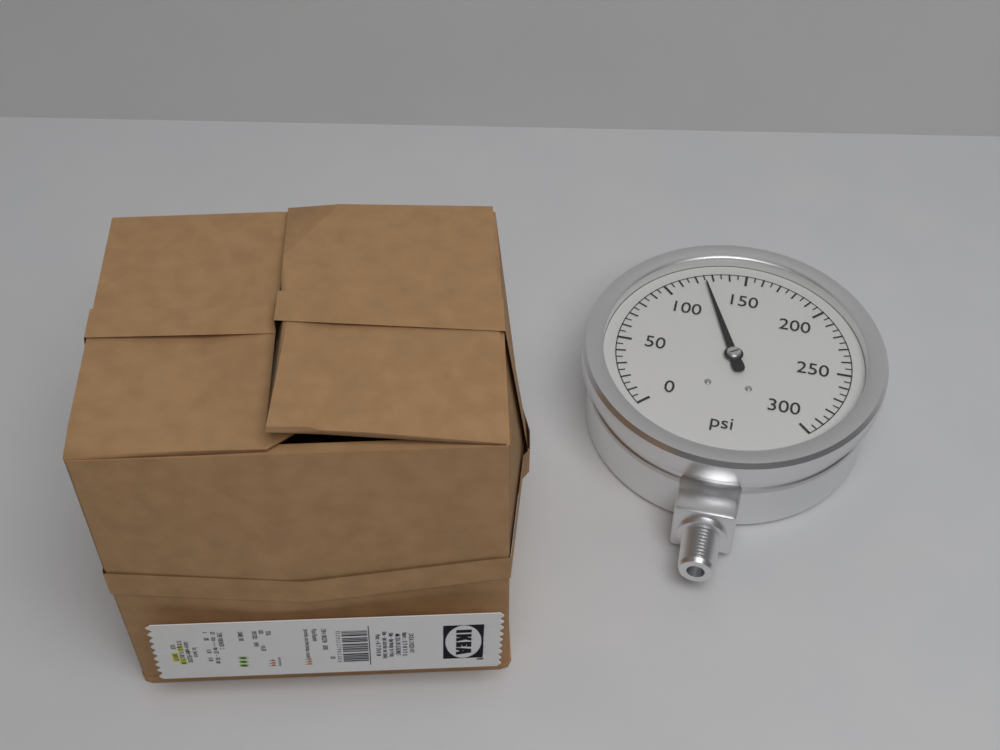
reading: 125 psi
